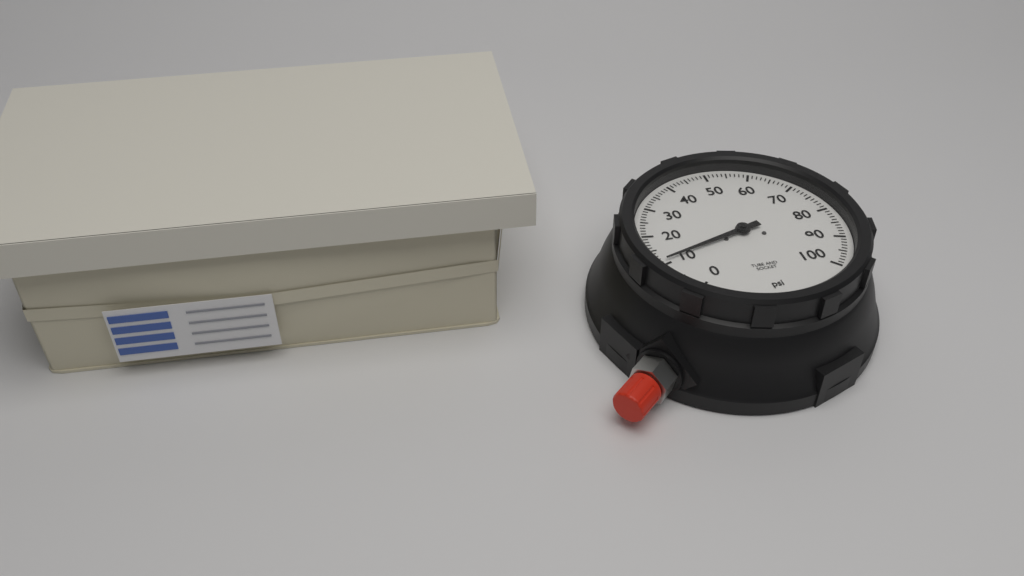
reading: 11 psi
